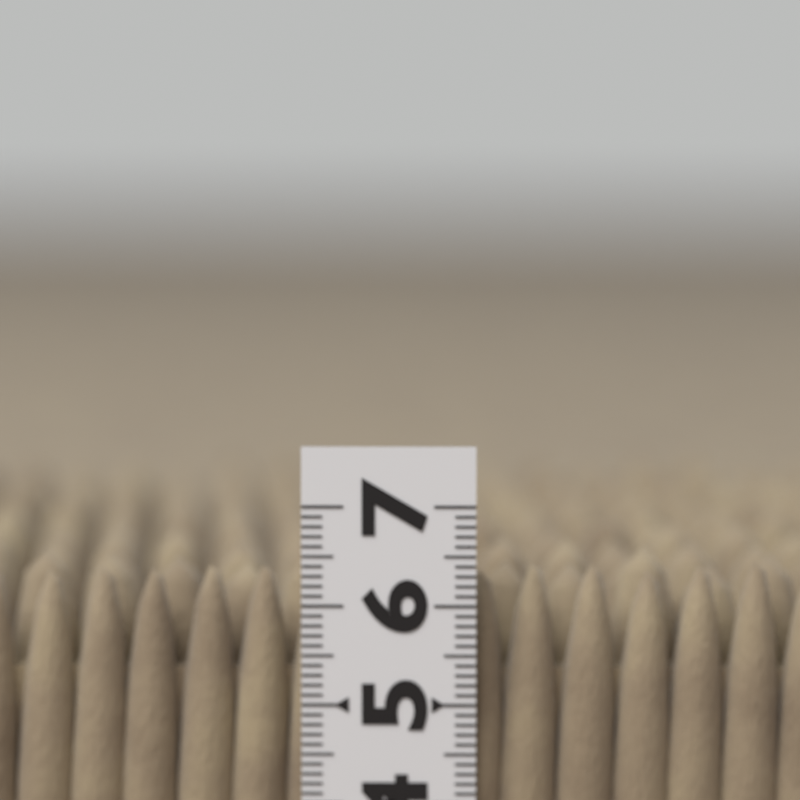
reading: 6.5 (no unit)
